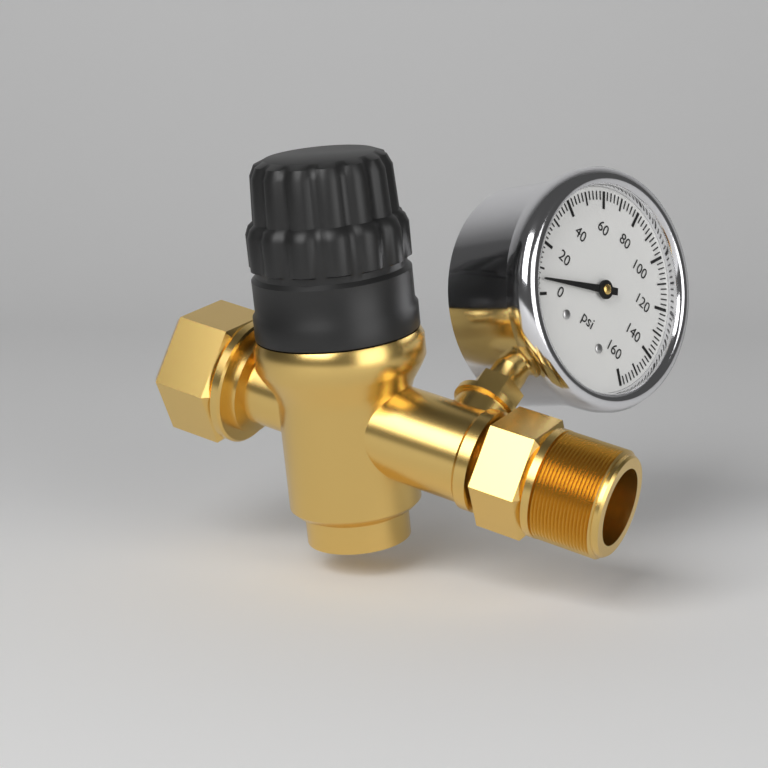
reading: 6 psi
